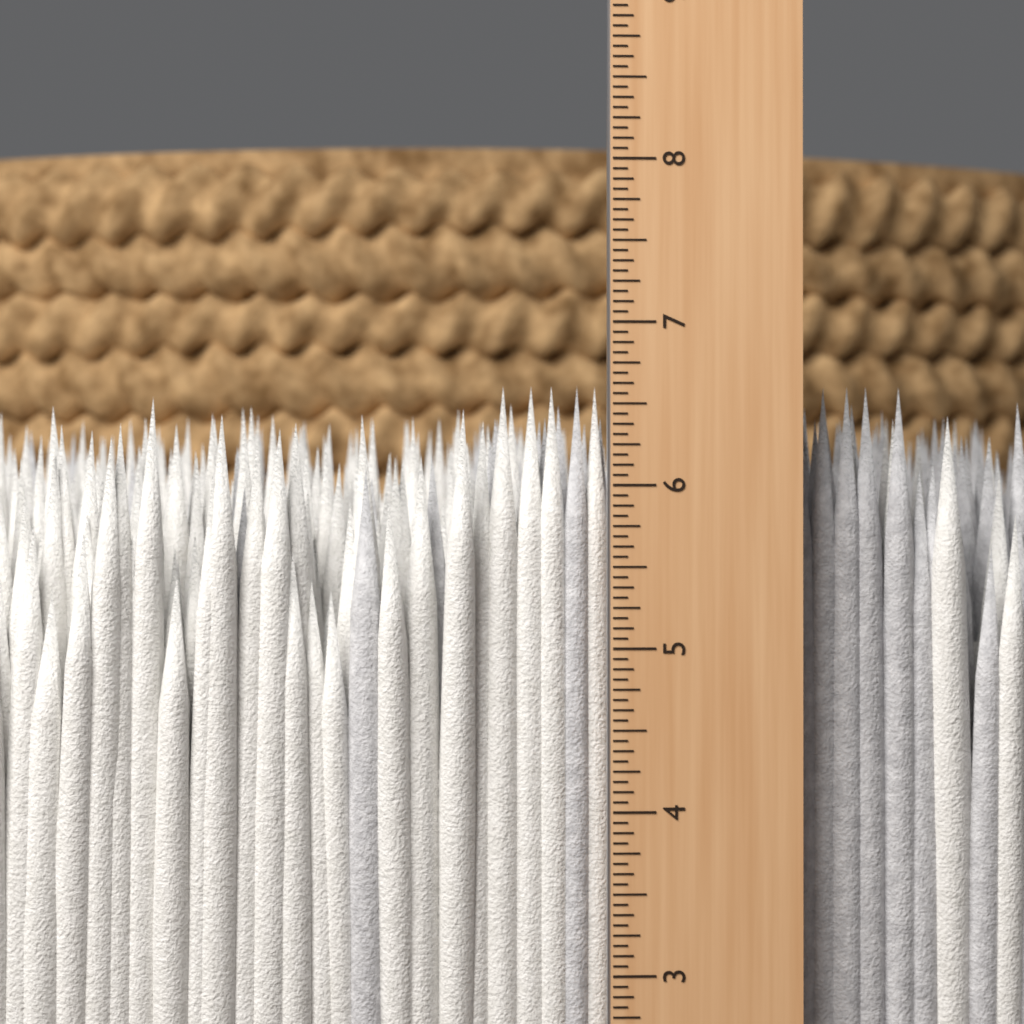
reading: 6.6250 in
